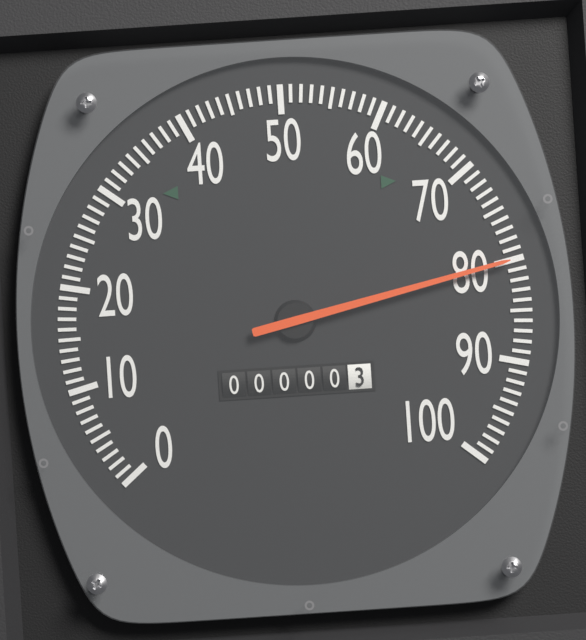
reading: 80 (no unit)
